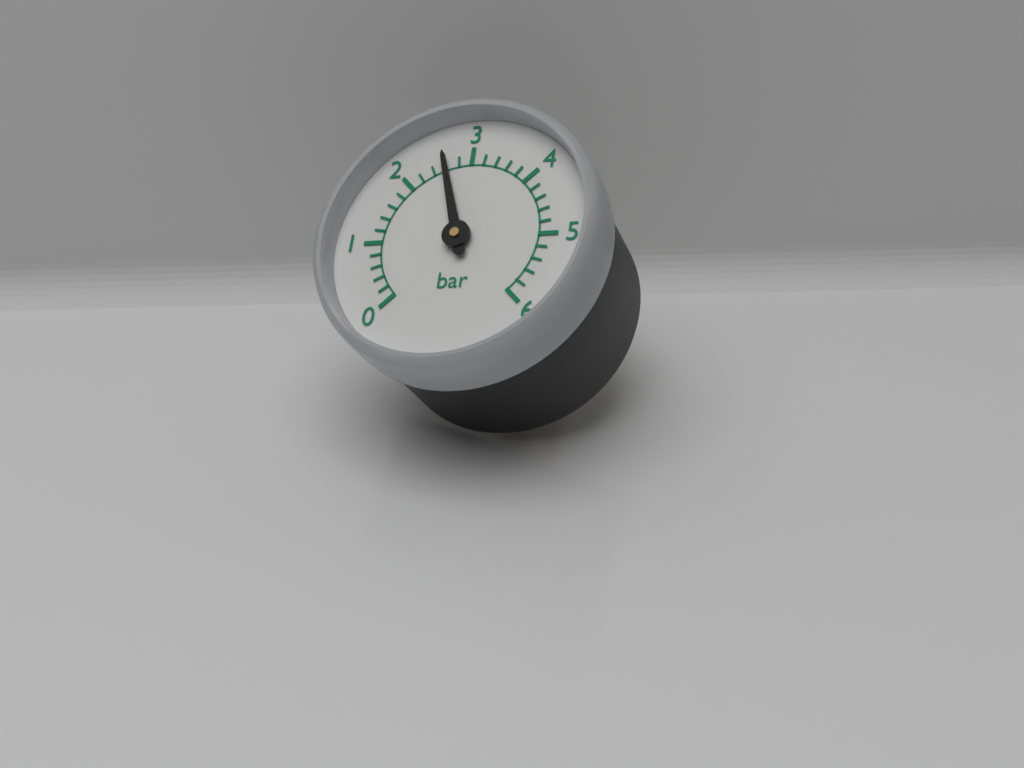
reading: 2.6 bar
